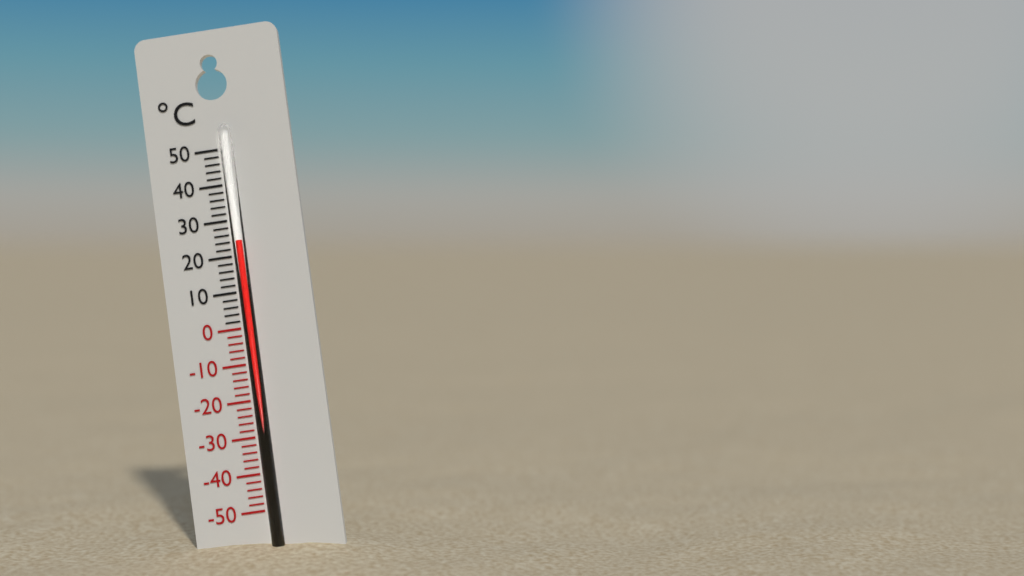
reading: 24 °C
